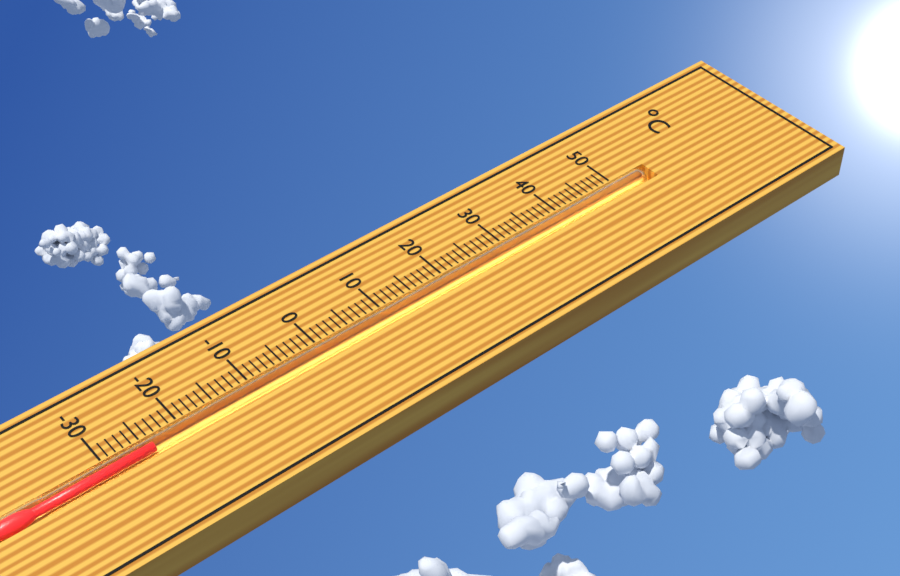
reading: -24 °C
